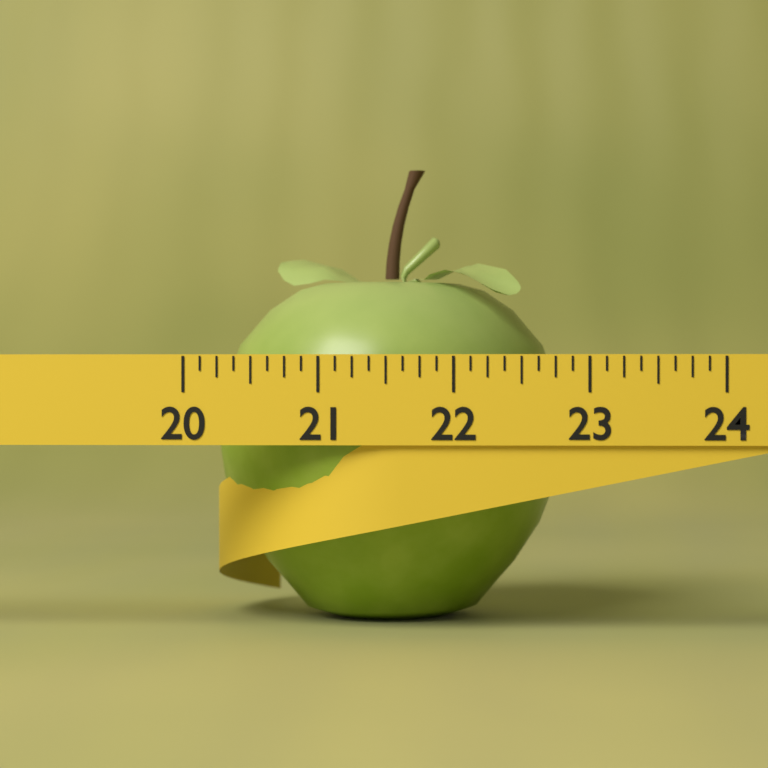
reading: 22.750 (no unit)
